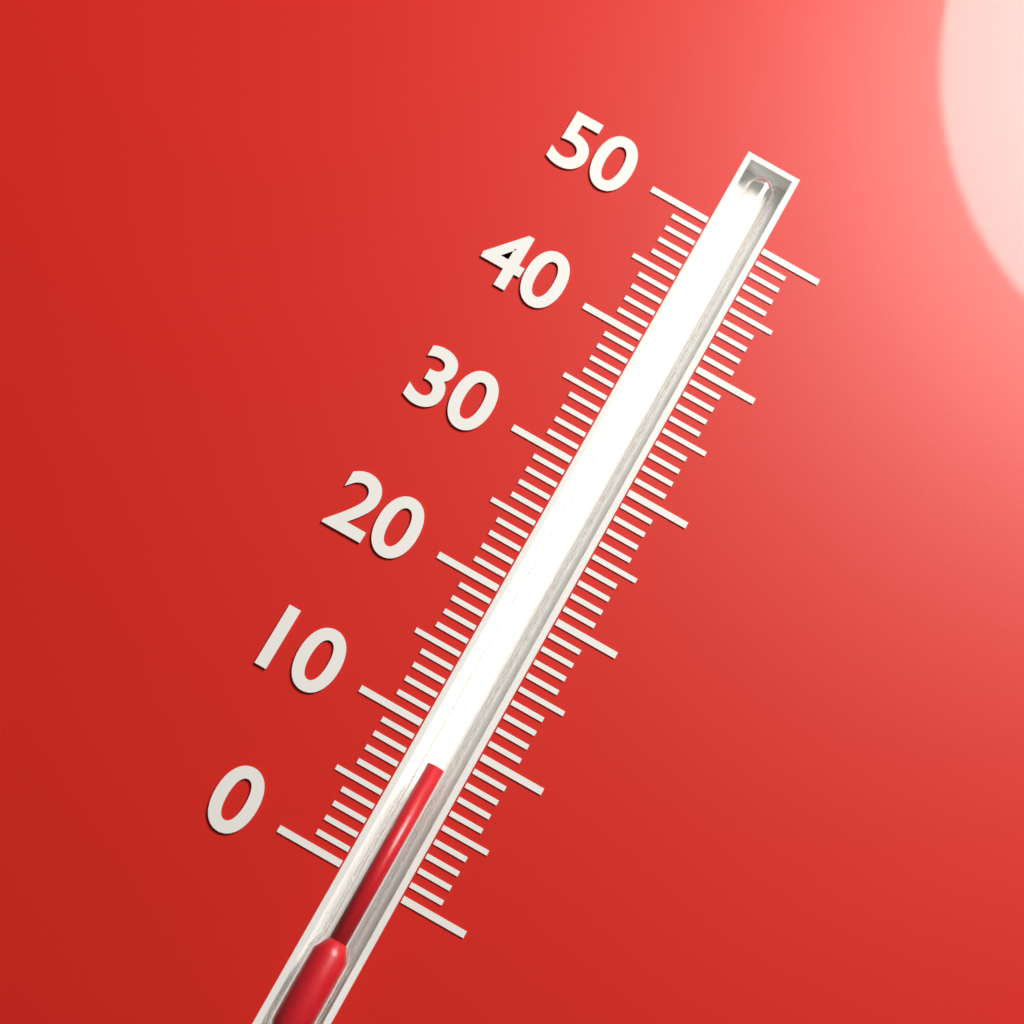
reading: 8 (no unit)
